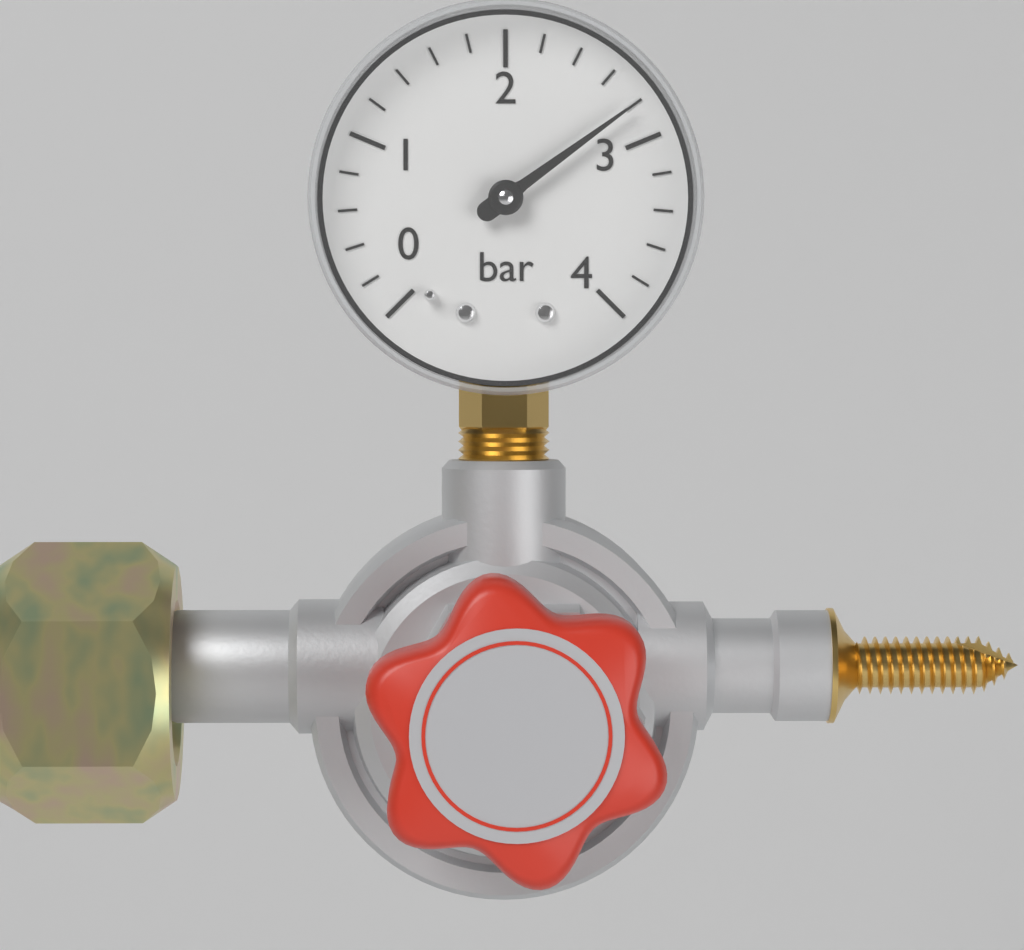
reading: 2.8 bar
